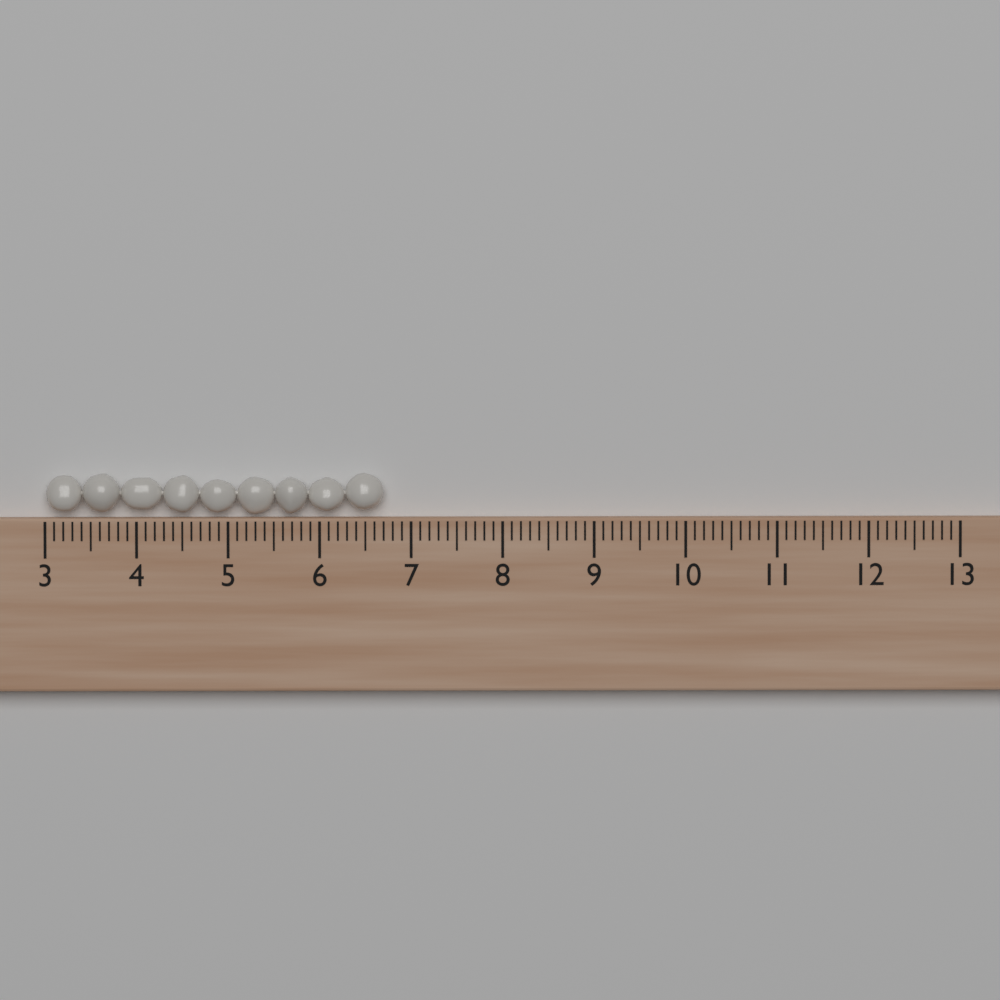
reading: 6.7 (no unit)
